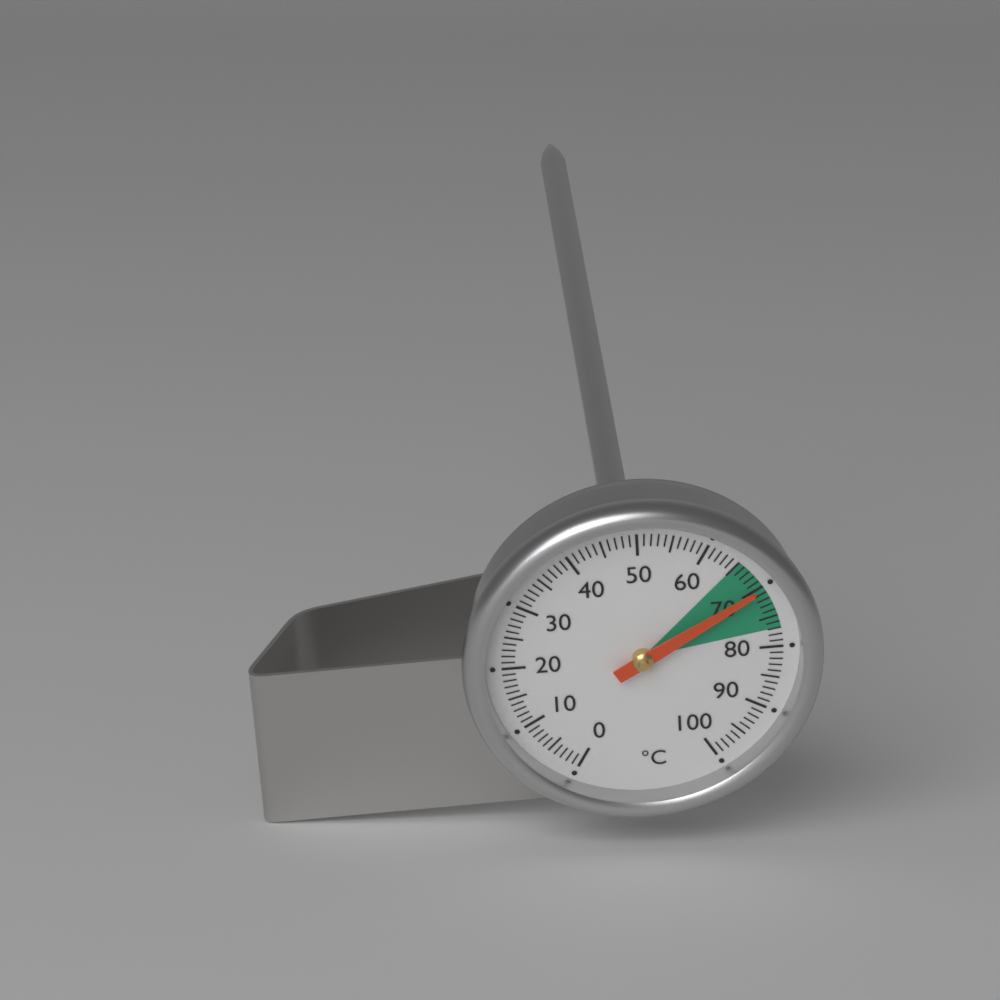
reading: 70 °C
